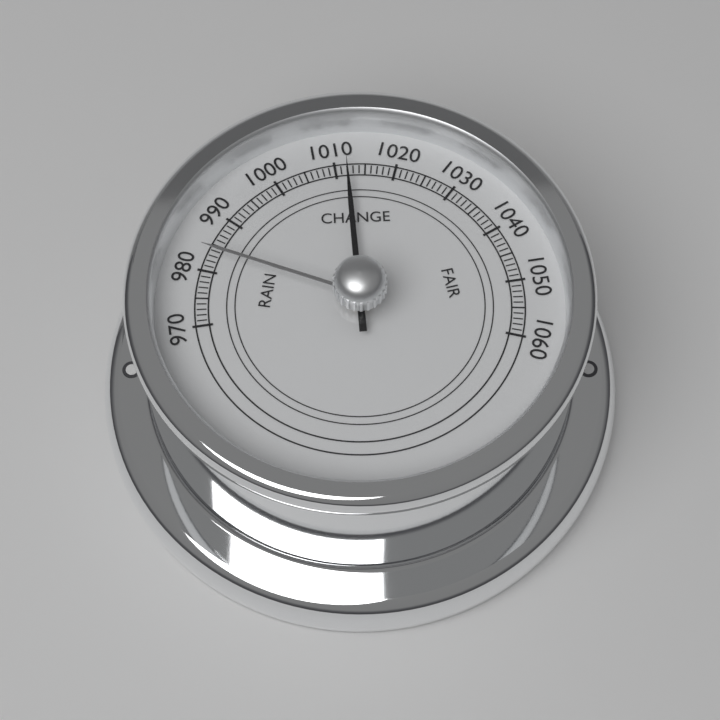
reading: 1012 (no unit)
